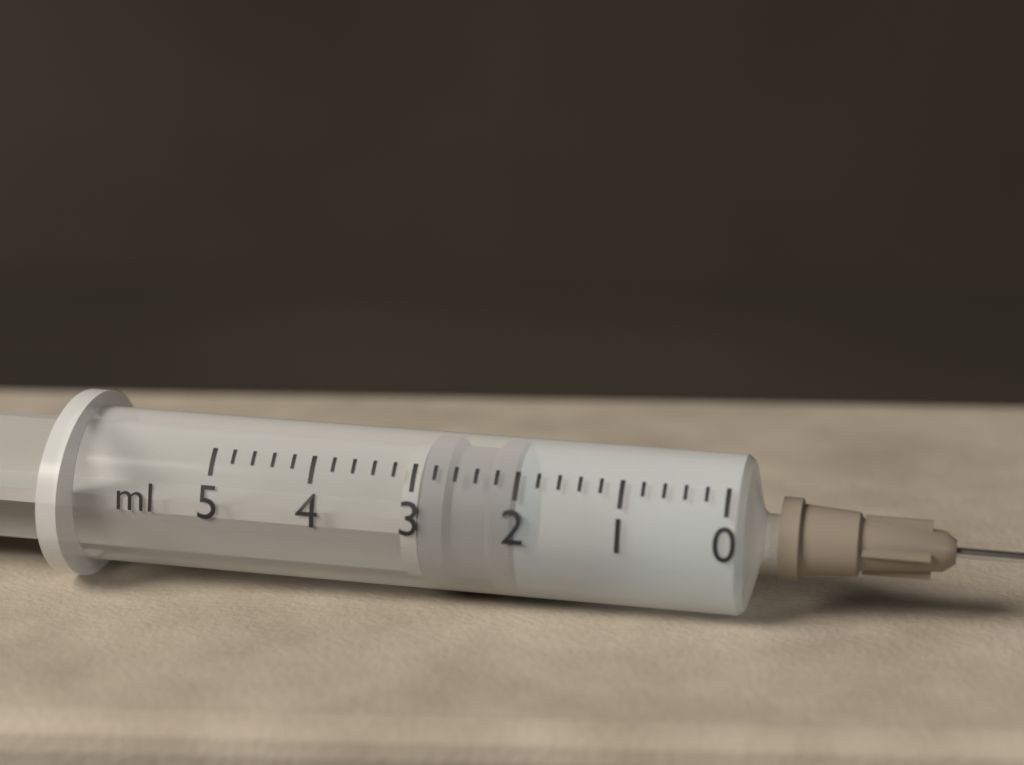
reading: 2.0 ml
